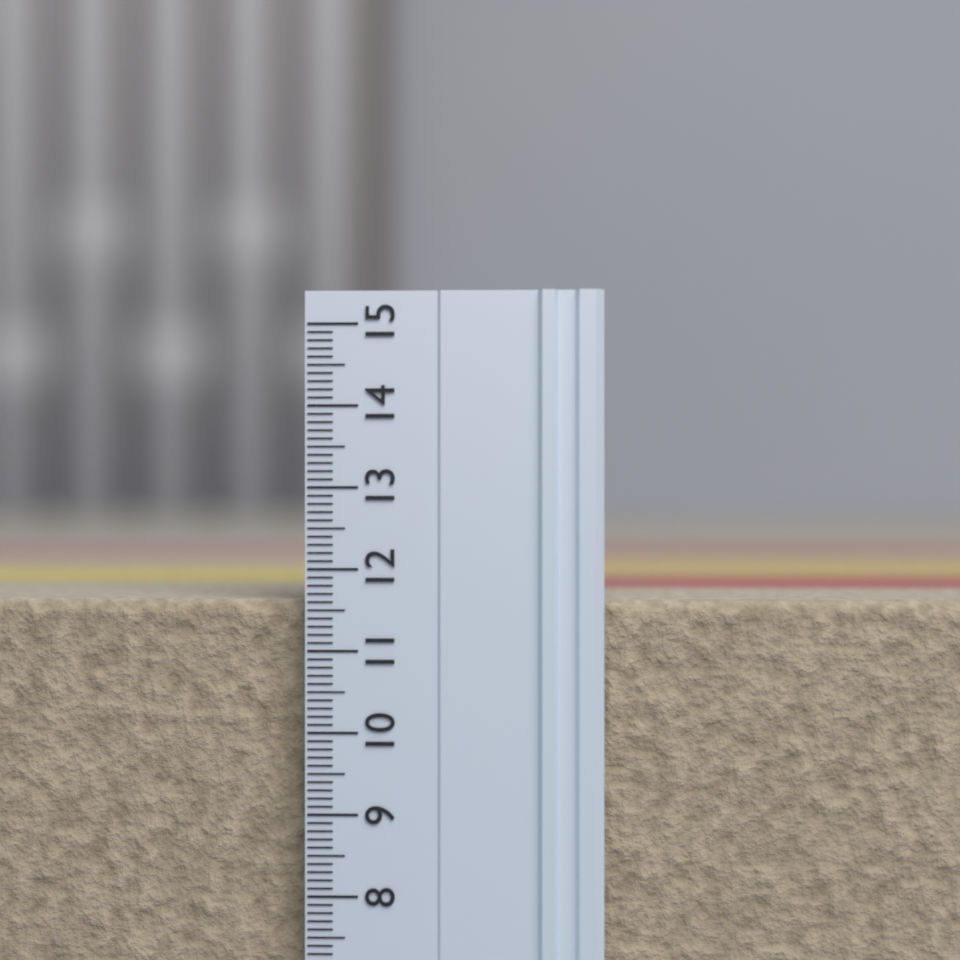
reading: 11.6 (no unit)
